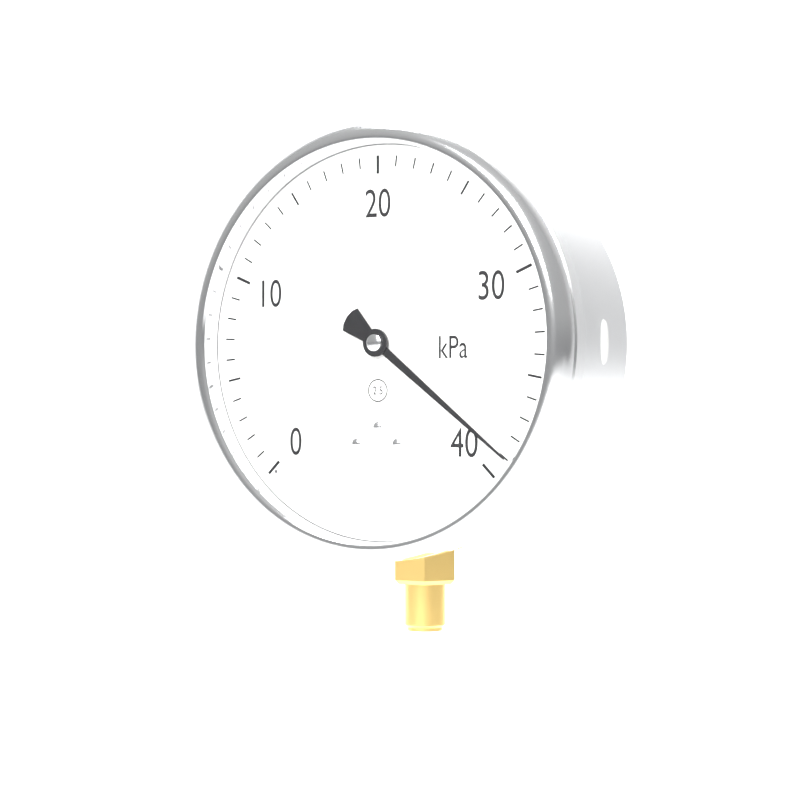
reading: 39 kPa
